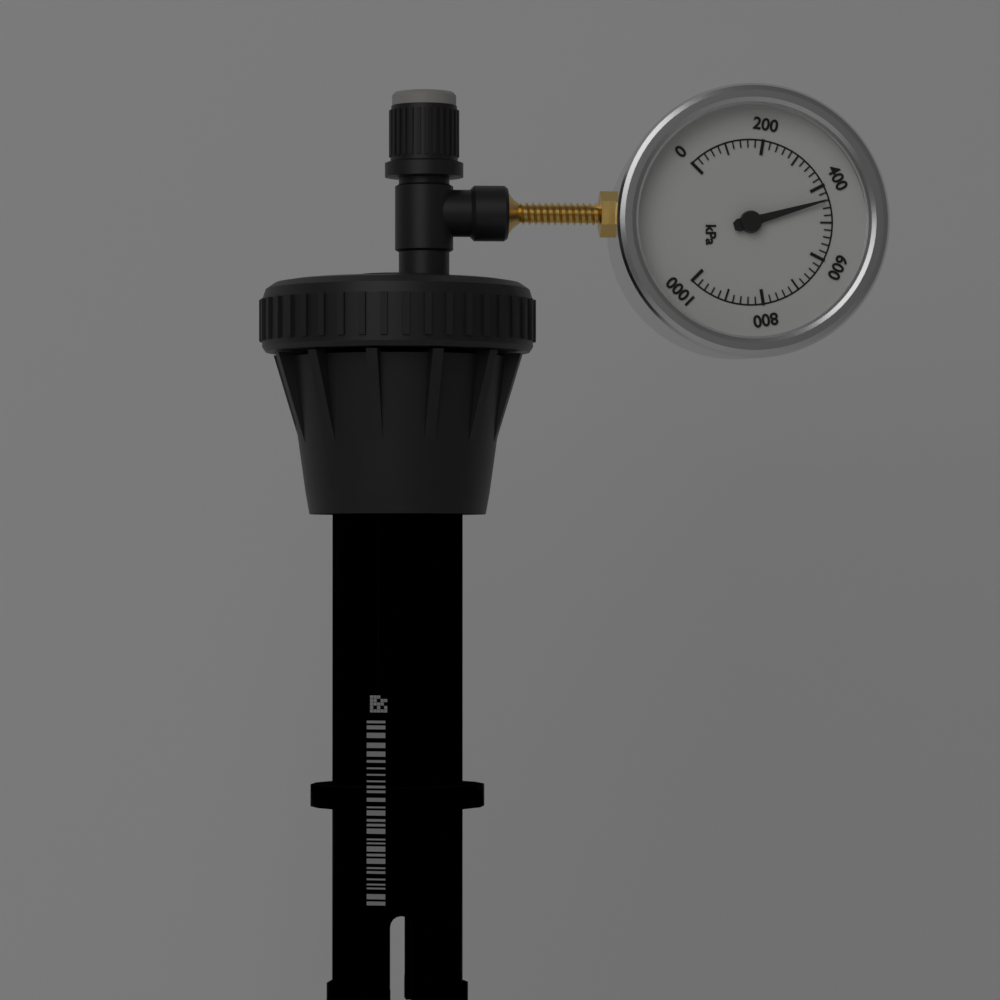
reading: 440 kPa
